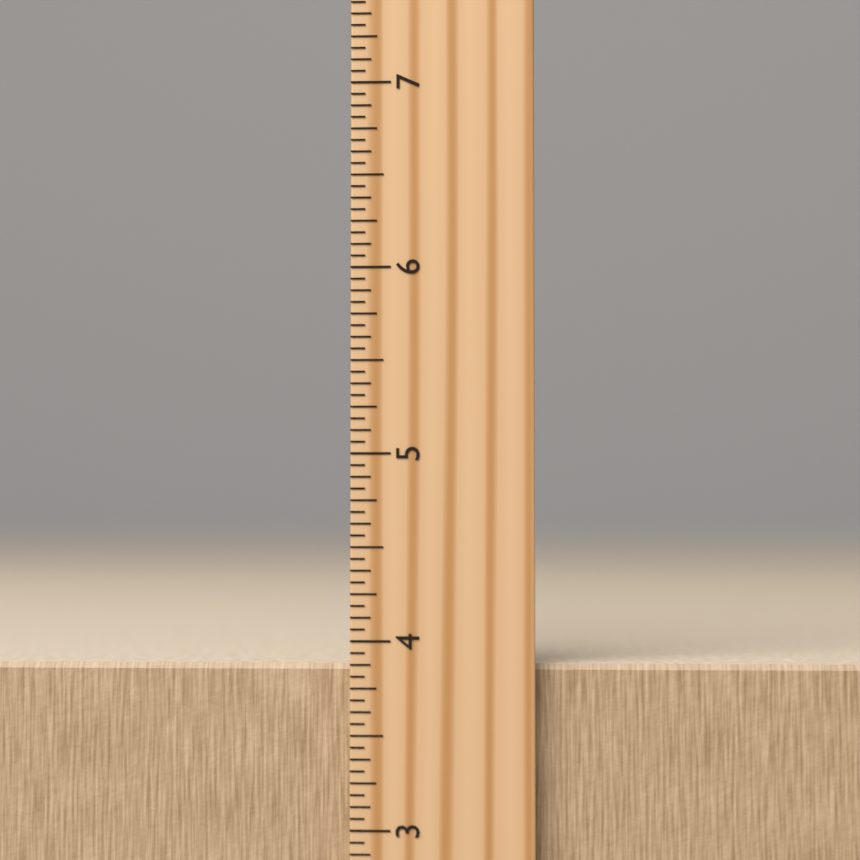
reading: 3.8750 inch
